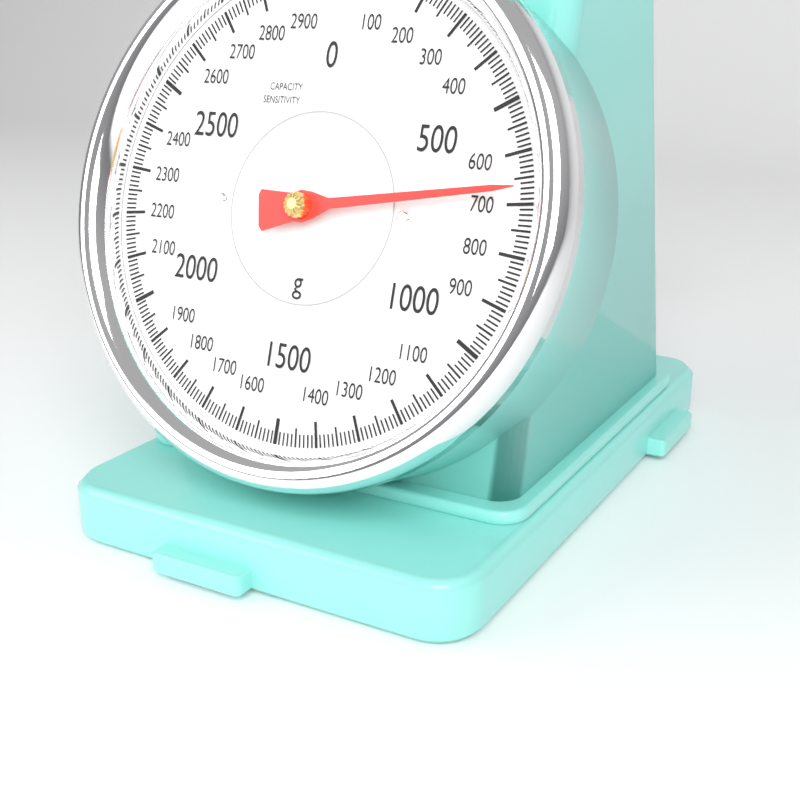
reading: 670 g
